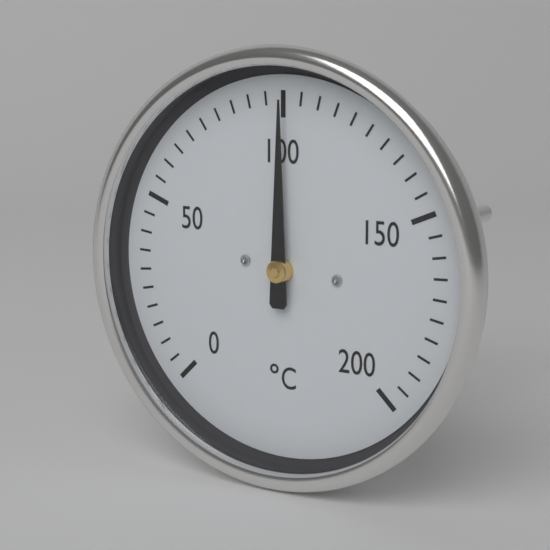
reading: 100 °C
